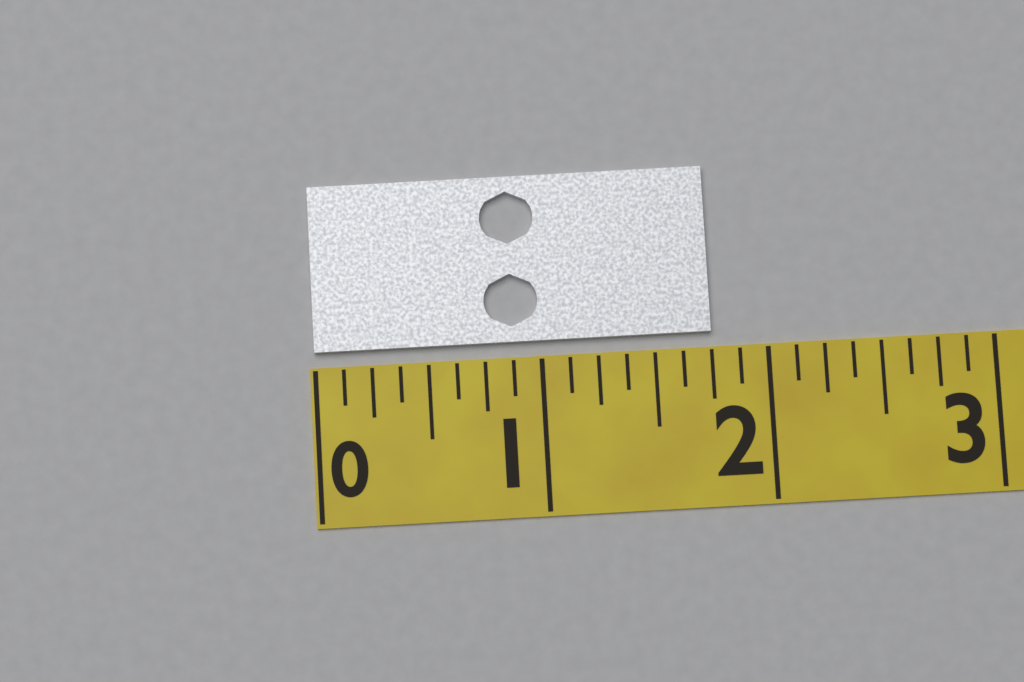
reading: 1.750 (no unit)
